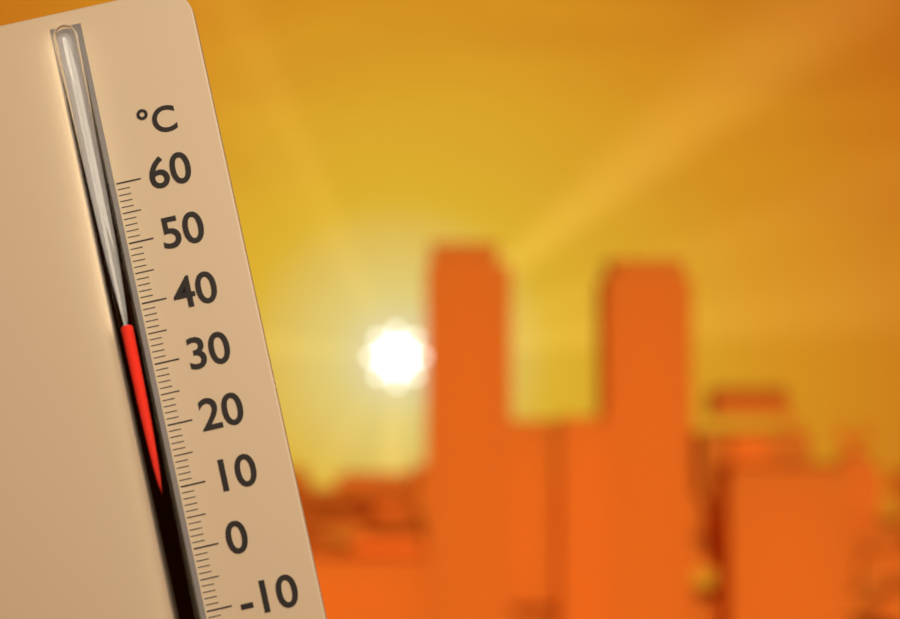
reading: 37 °C
